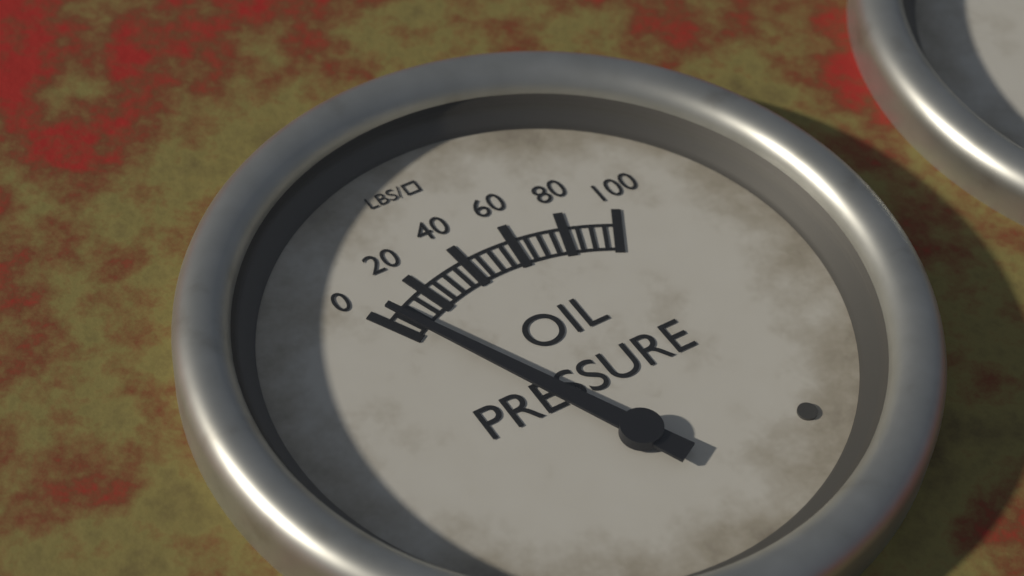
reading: 5 psi
